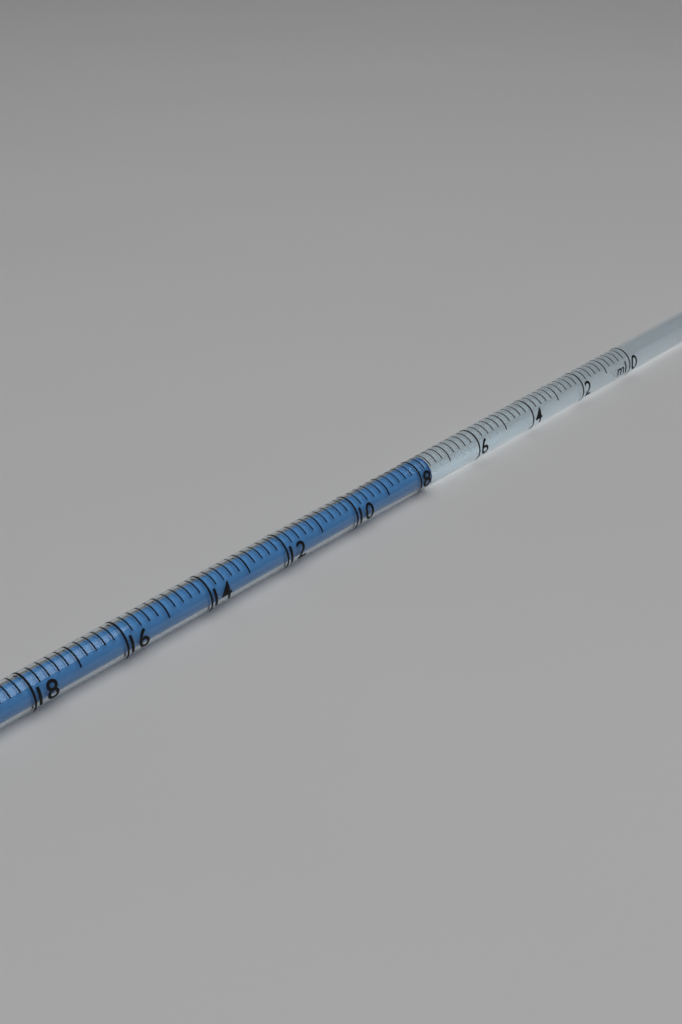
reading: 7.6 ml
